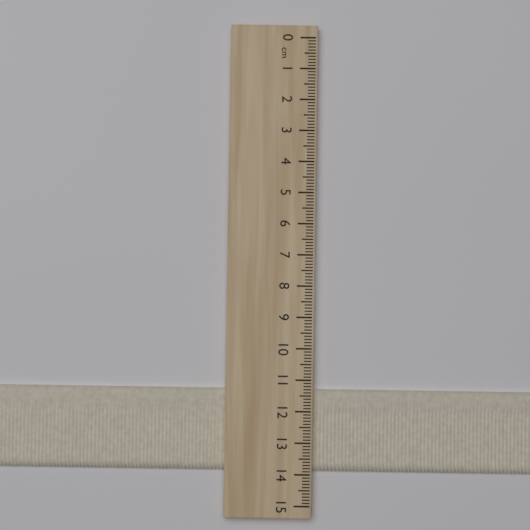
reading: 13.9 cm
